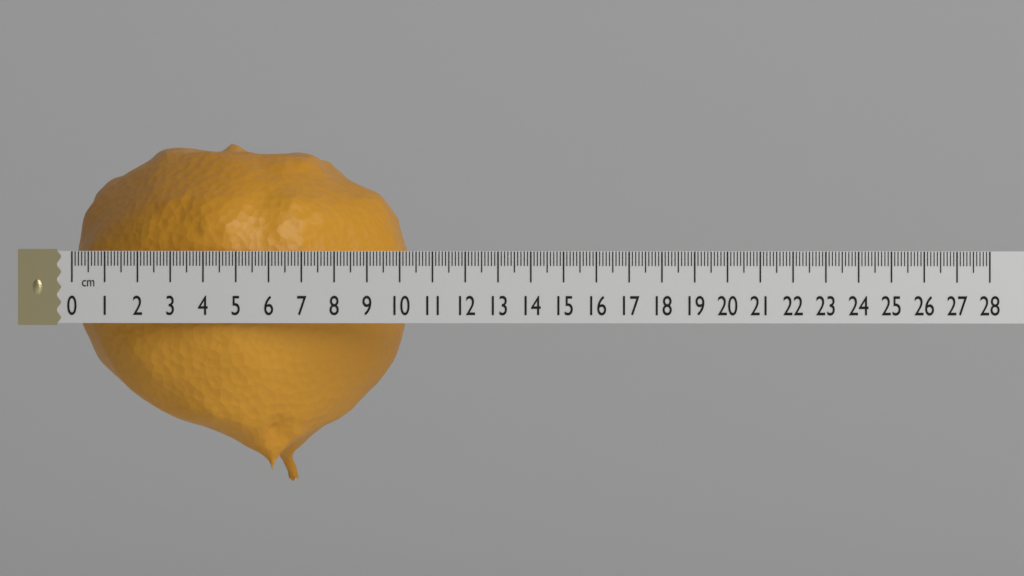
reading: 10.3 cm
